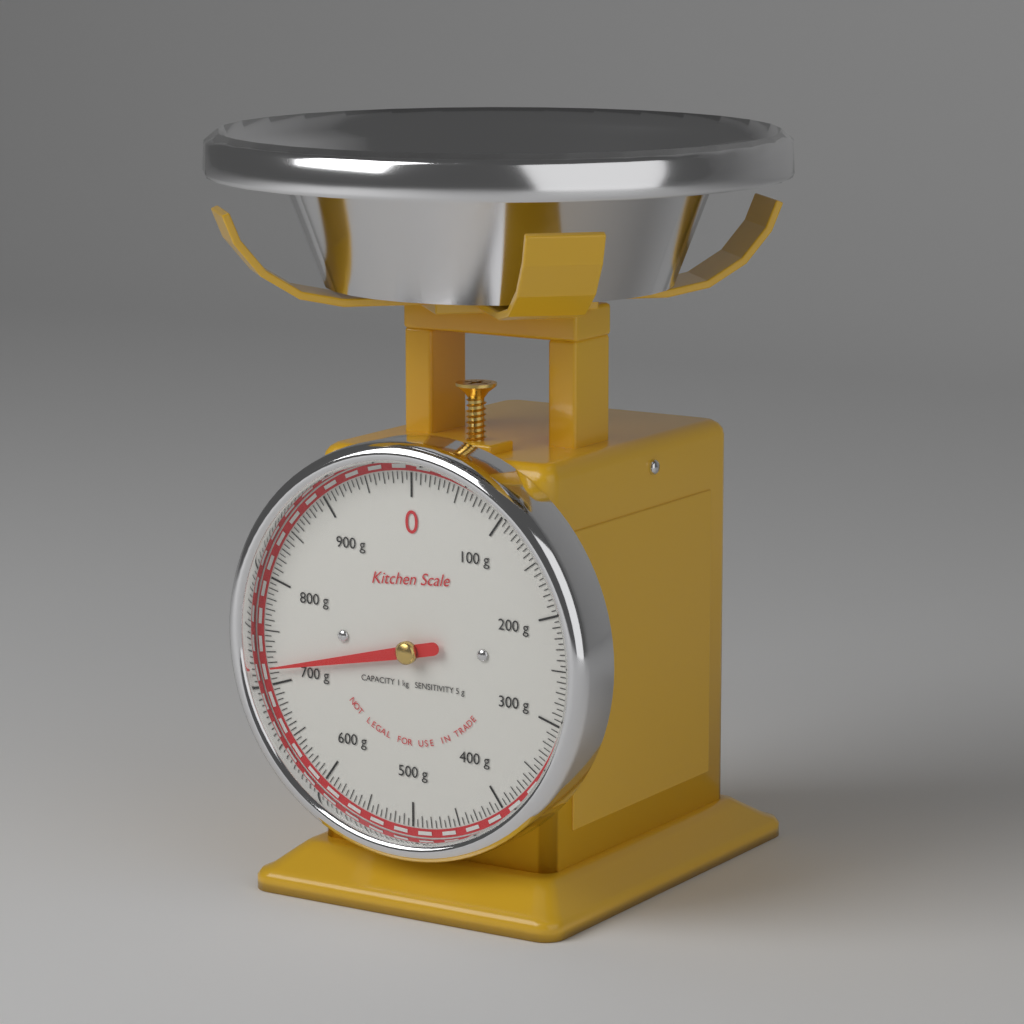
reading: 715 g
